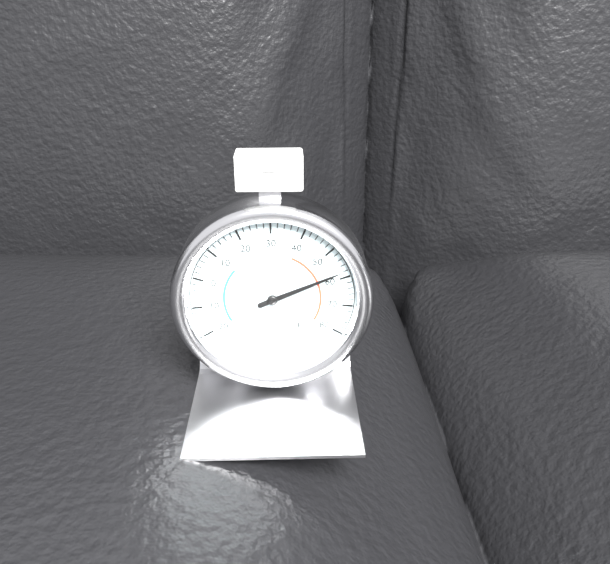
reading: 58 °F
